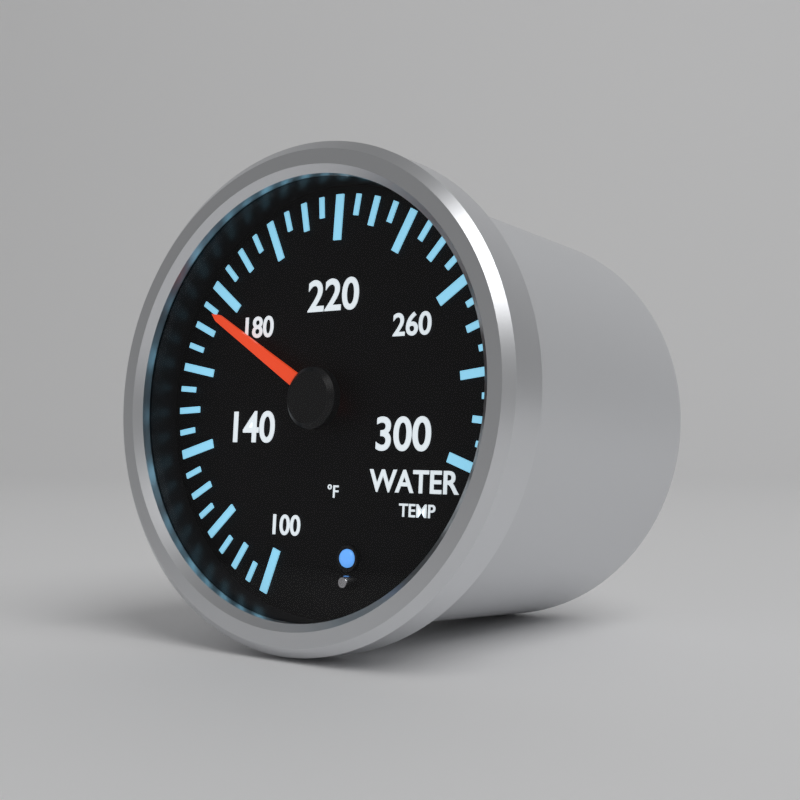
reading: 175 °F
